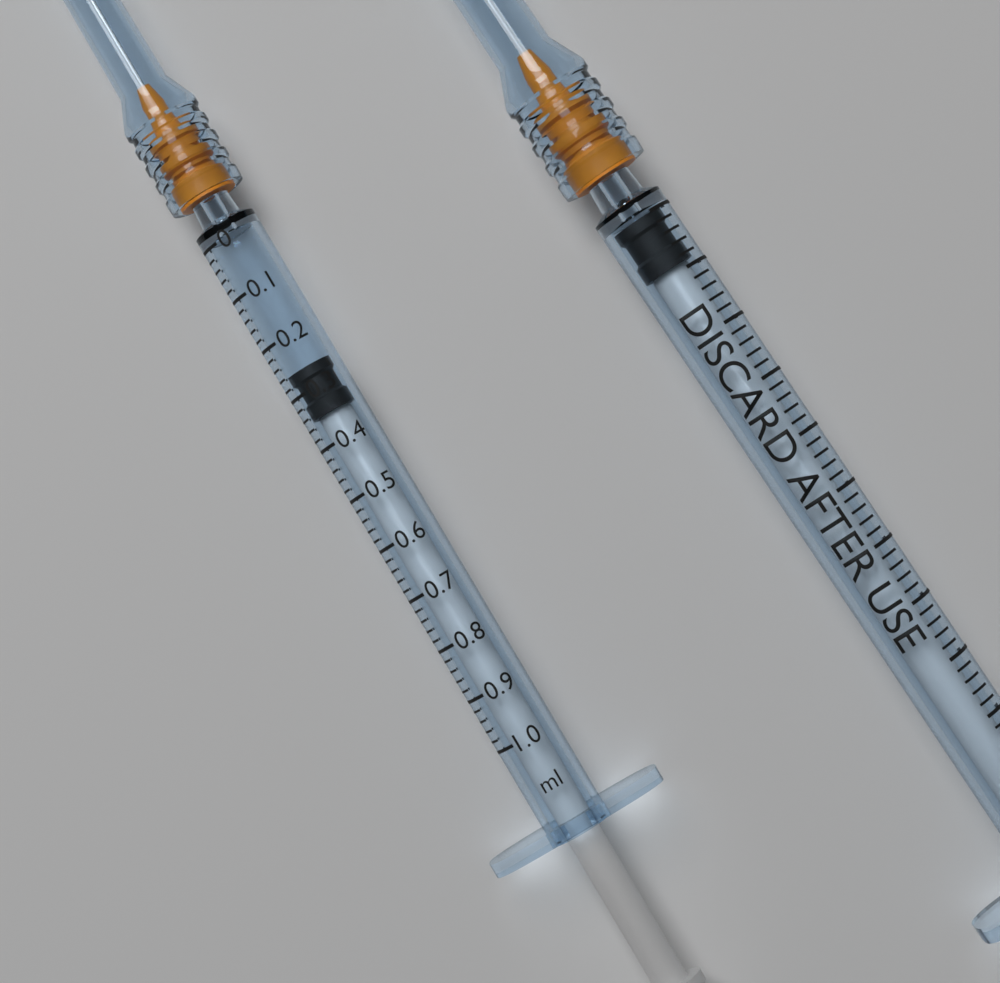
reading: 0.26 ml
